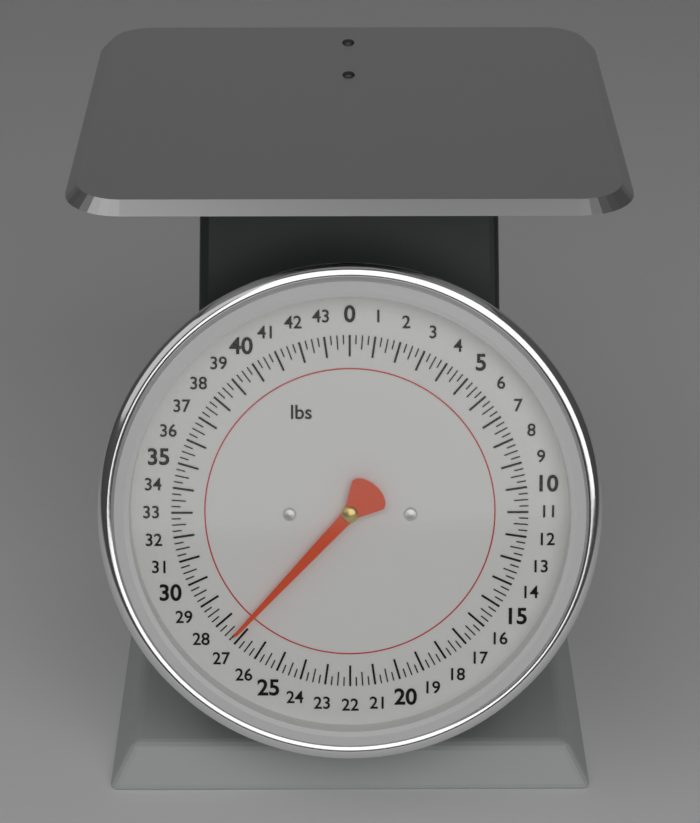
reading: 27.25 lbs
